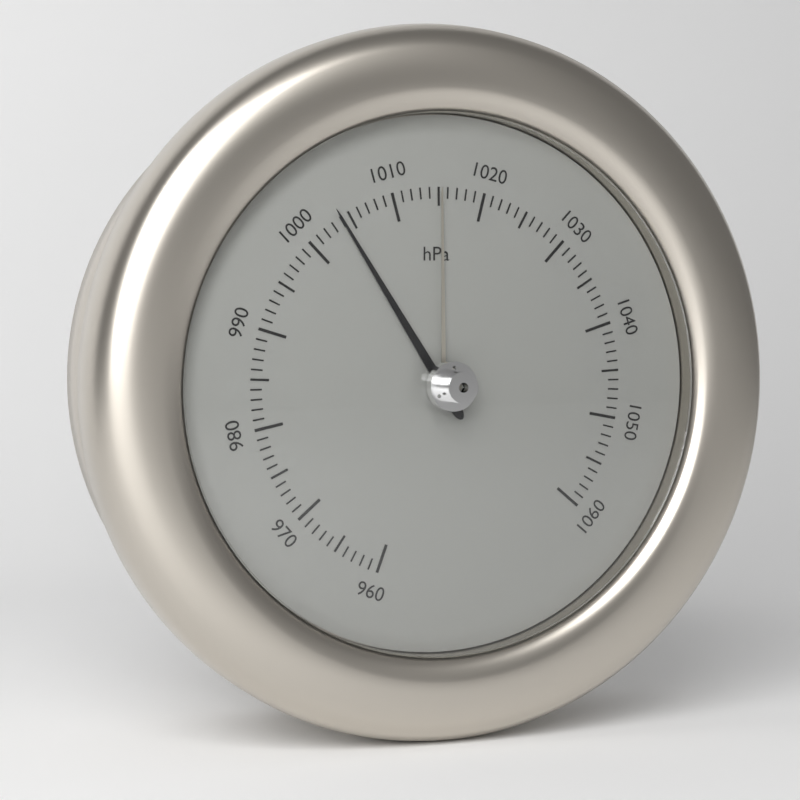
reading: 1004 hPa
